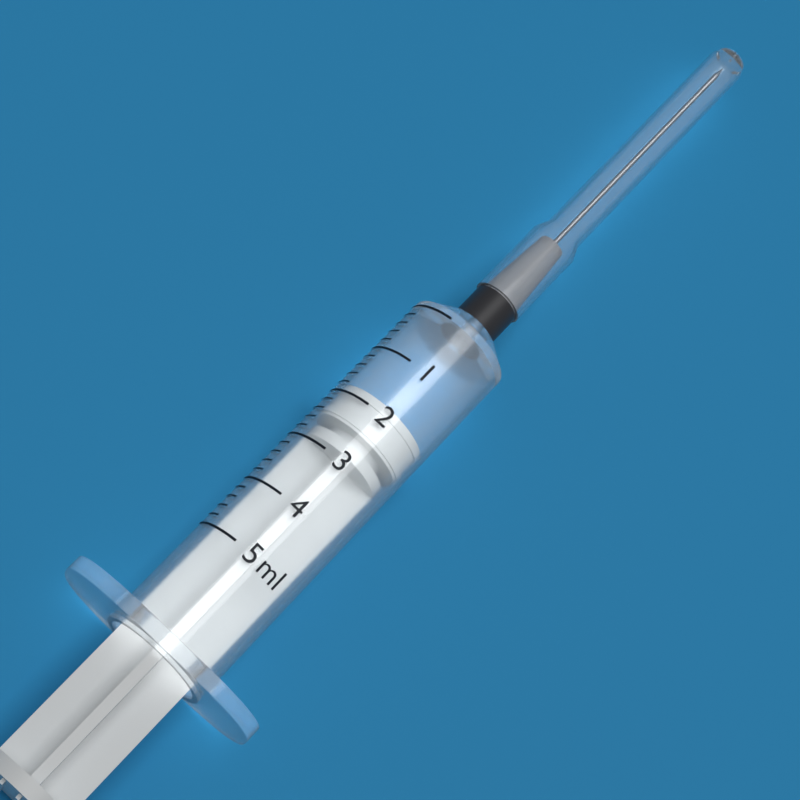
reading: 1.8 ml
